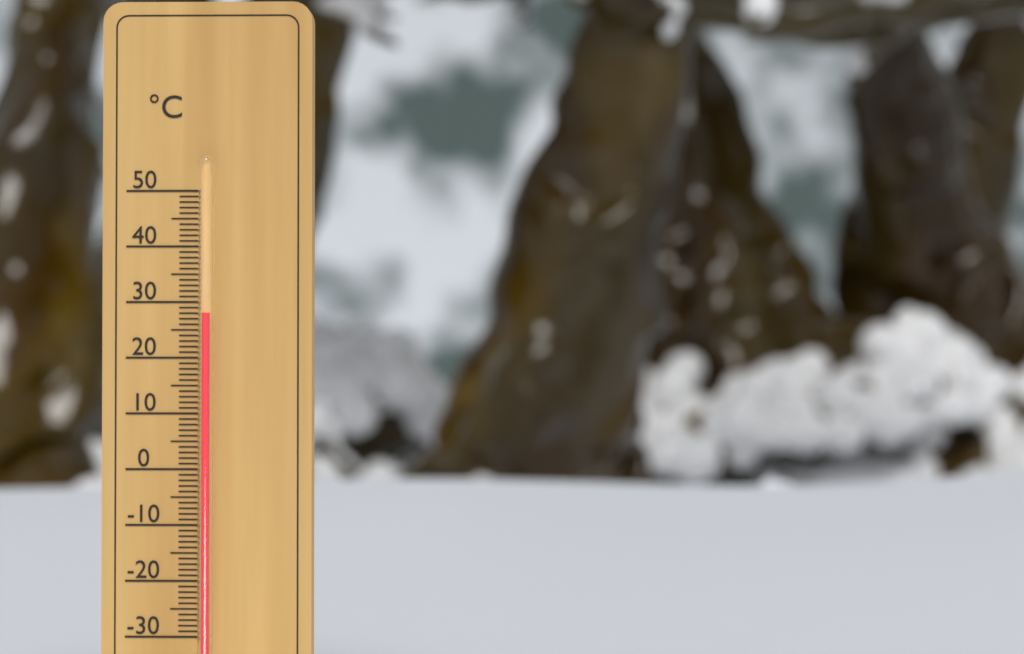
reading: 28 °C
